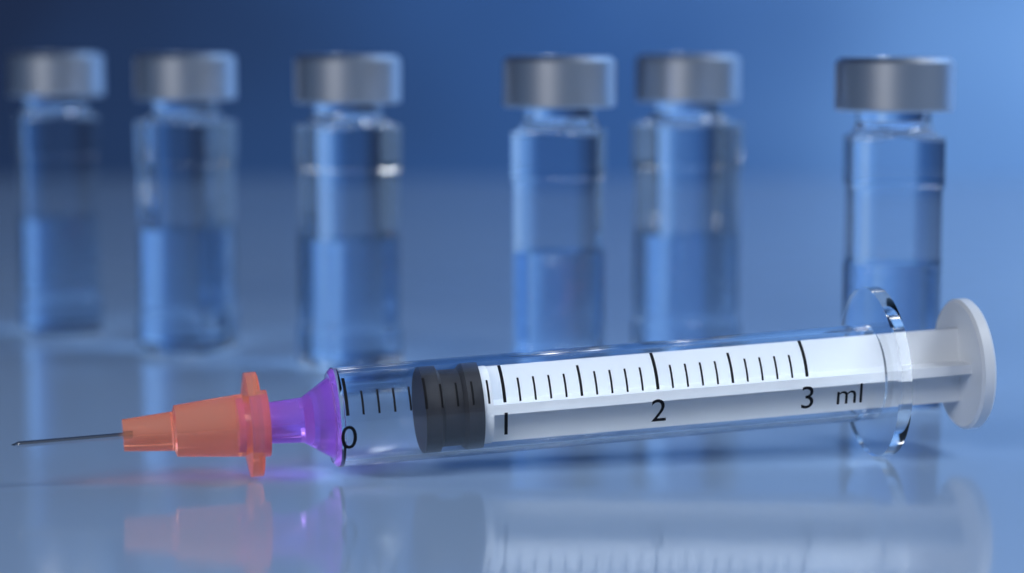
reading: 0.5 ml
